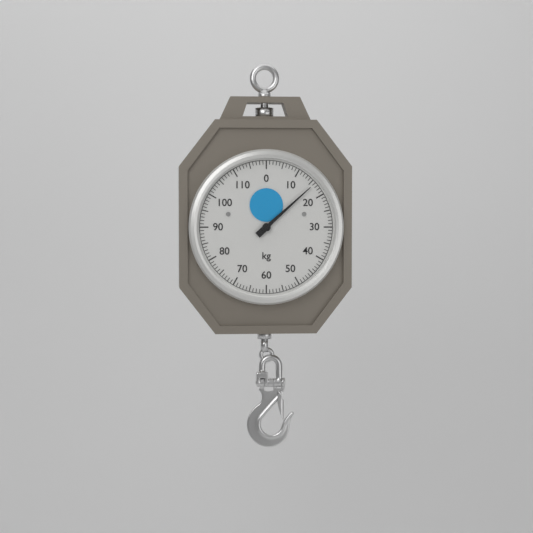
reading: 16 kg
